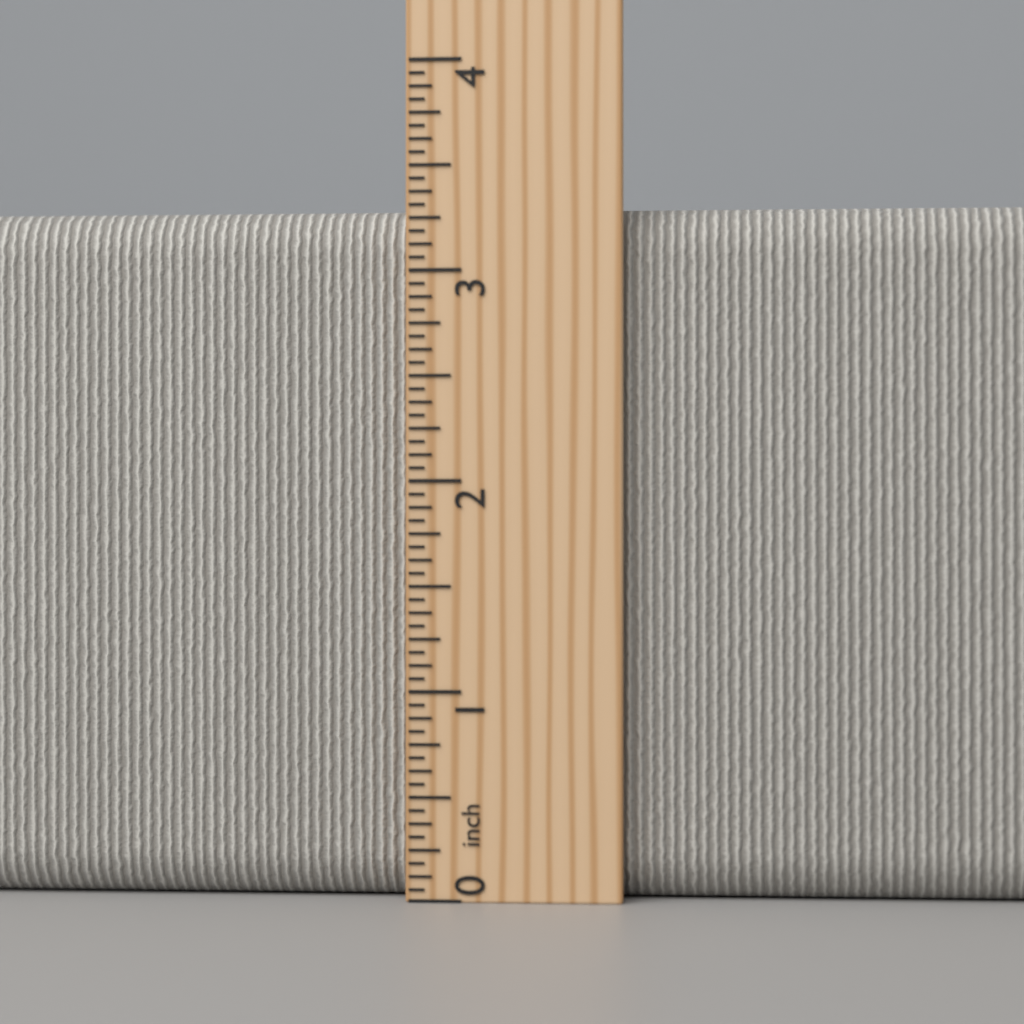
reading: 3.3125 inch
